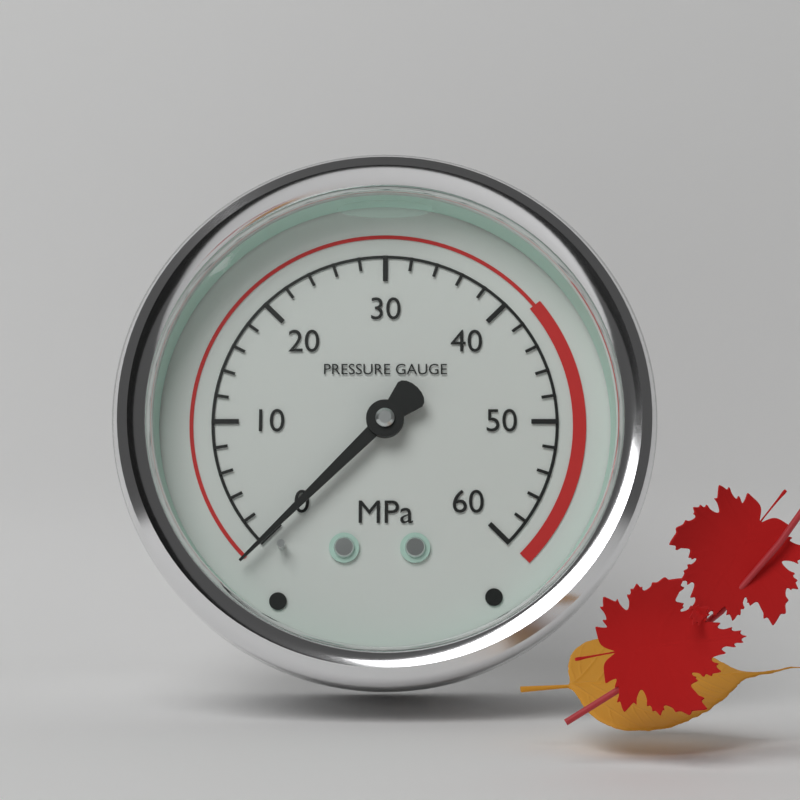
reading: 0 MPa
